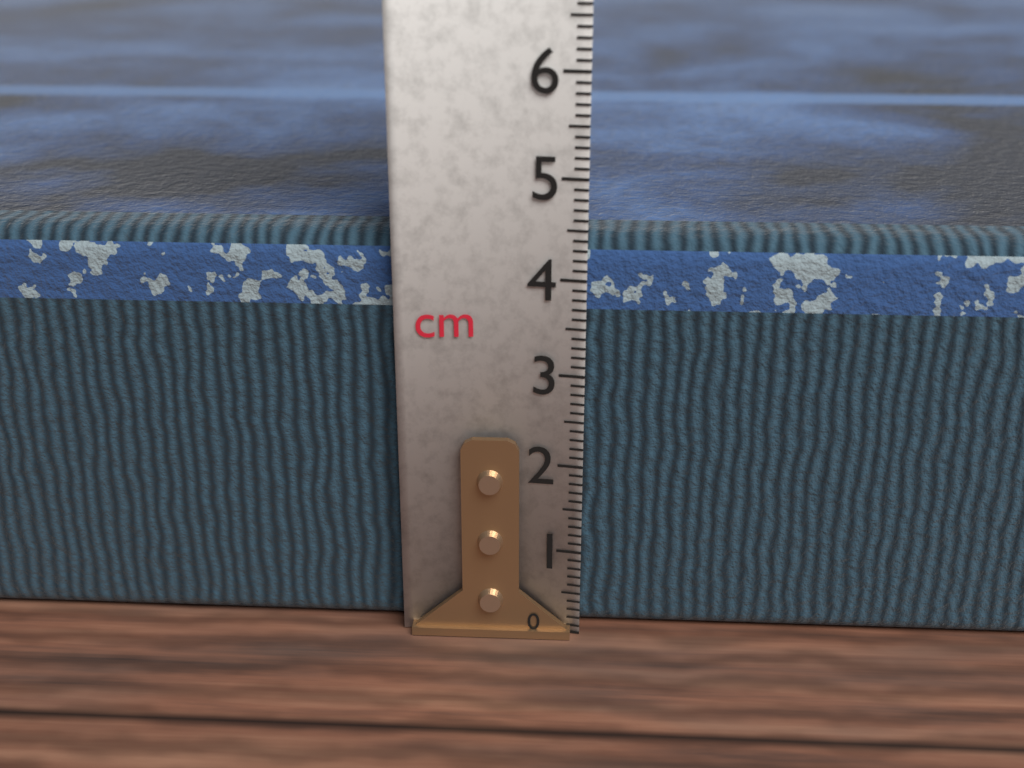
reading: 4.4 cm
